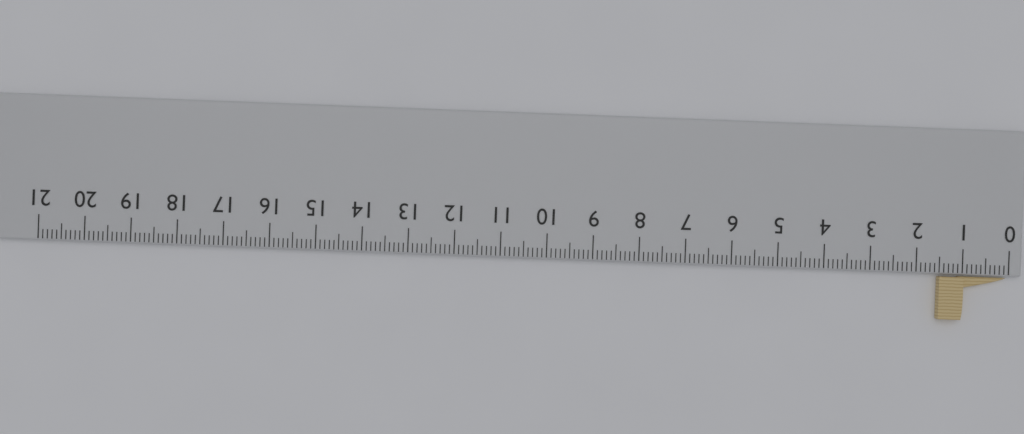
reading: 1.5 cm
